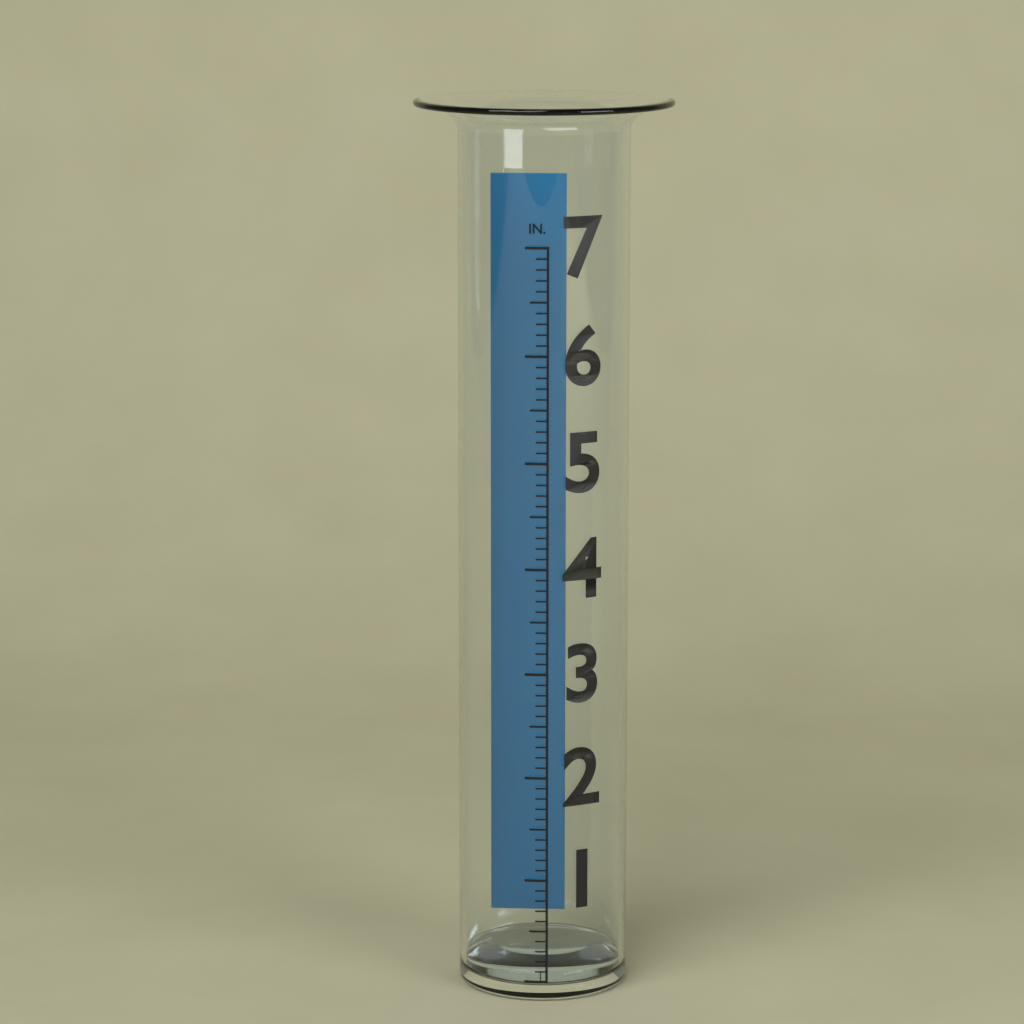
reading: 0.1 in
